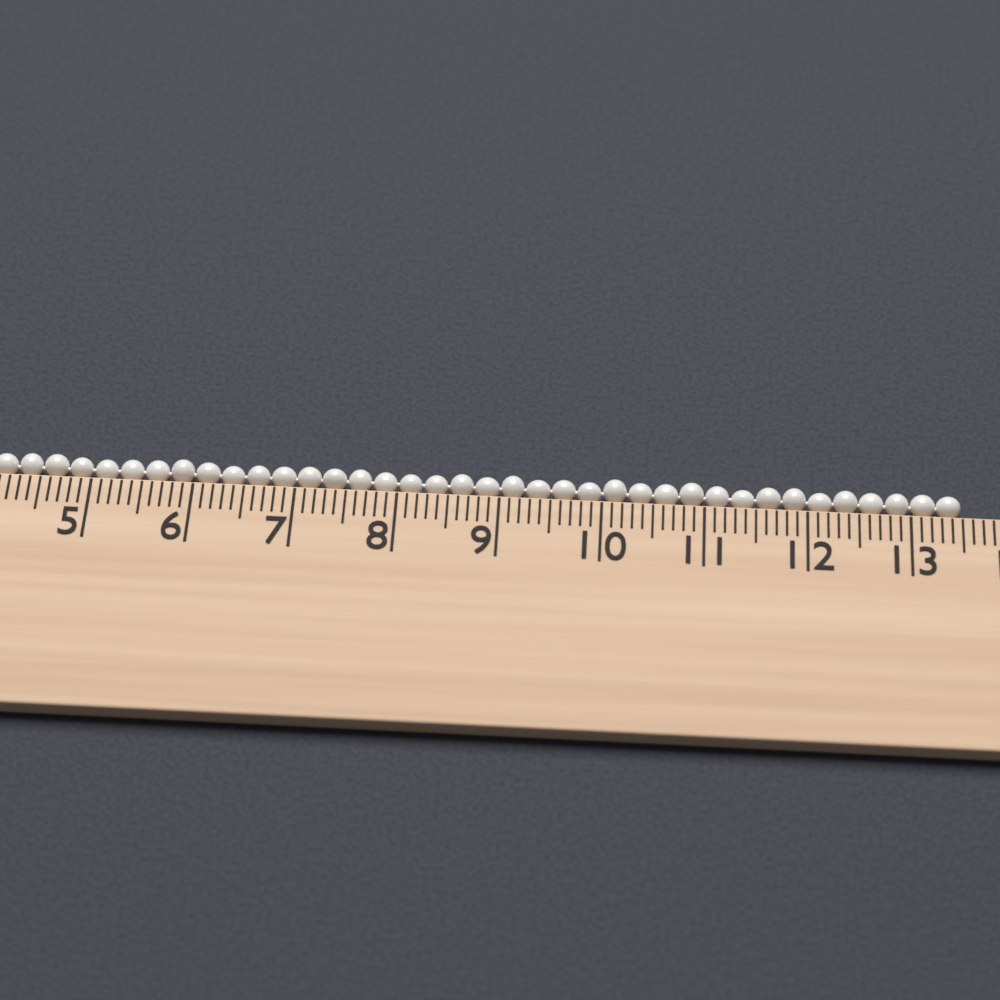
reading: 13.5 cm
